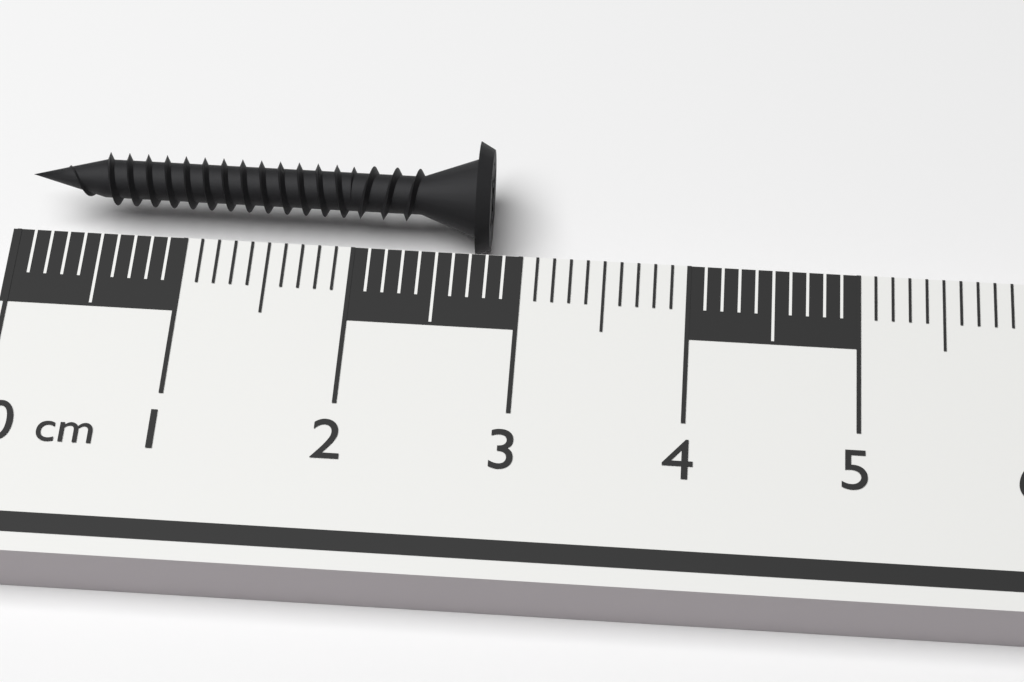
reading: 2.8 cm
